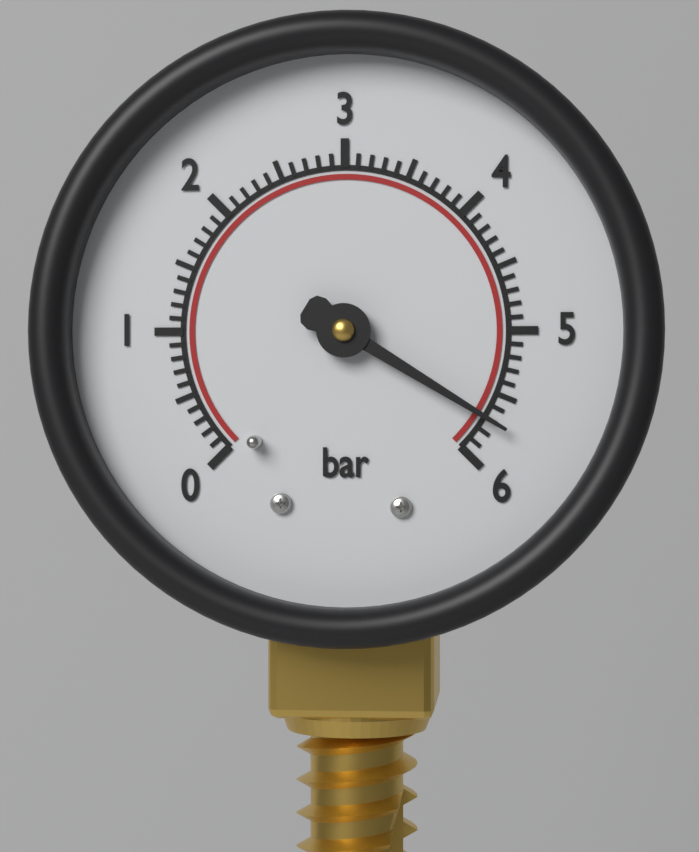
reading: 5.7 bar
